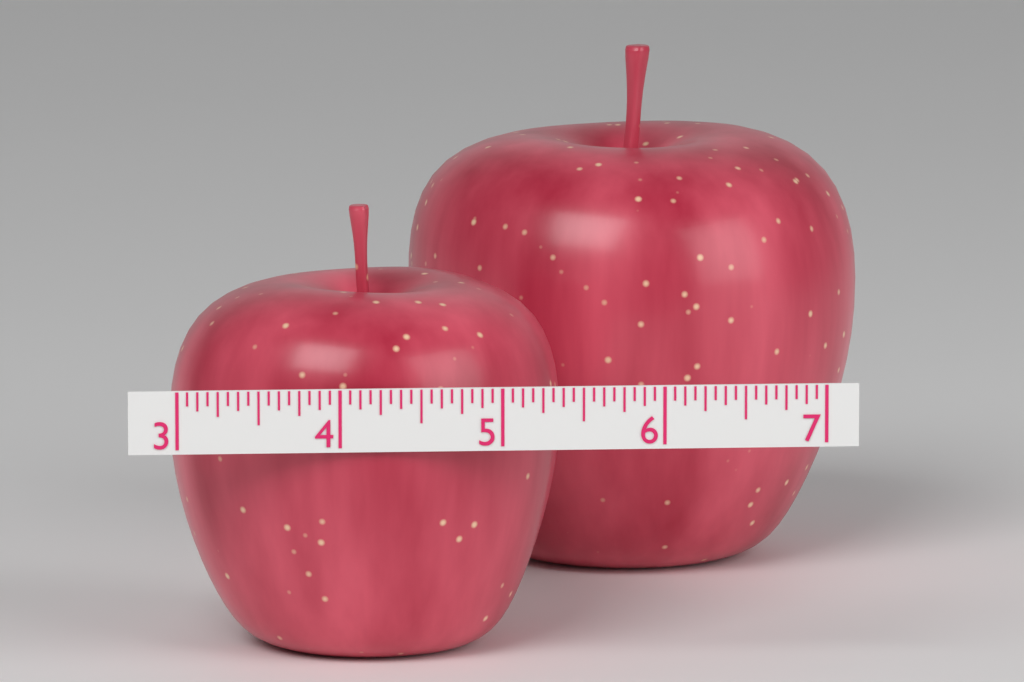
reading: 5.4375 (no unit)
